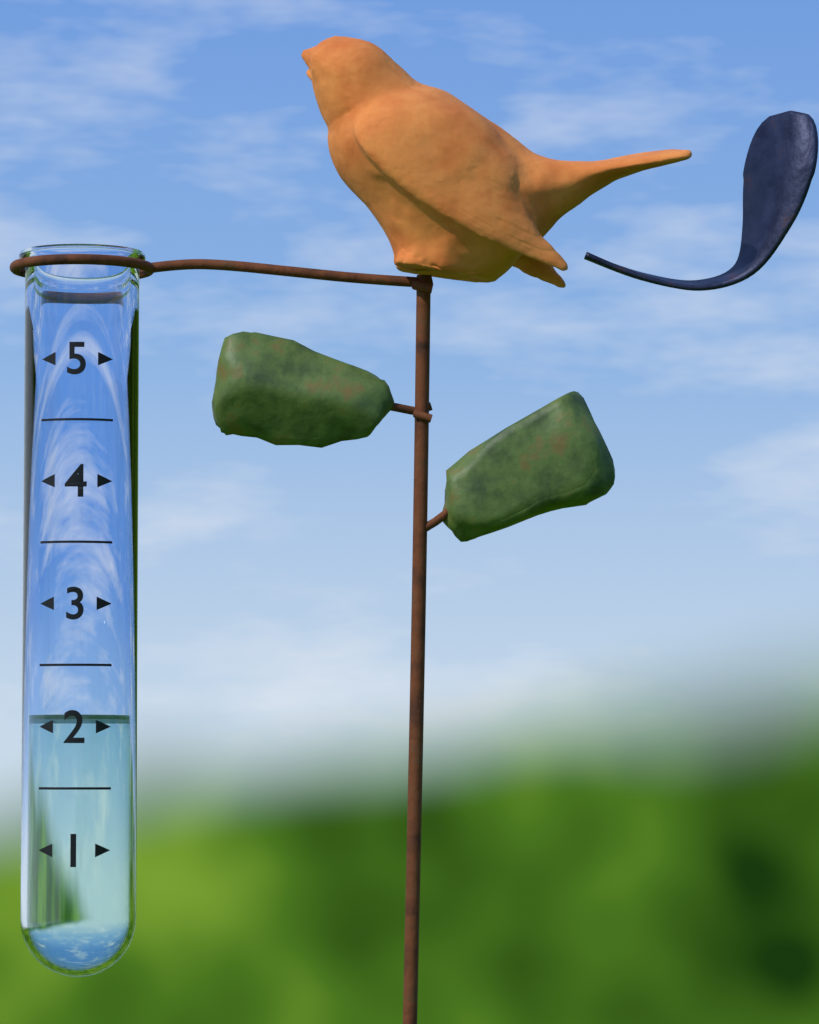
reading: 2.1 (no unit)
